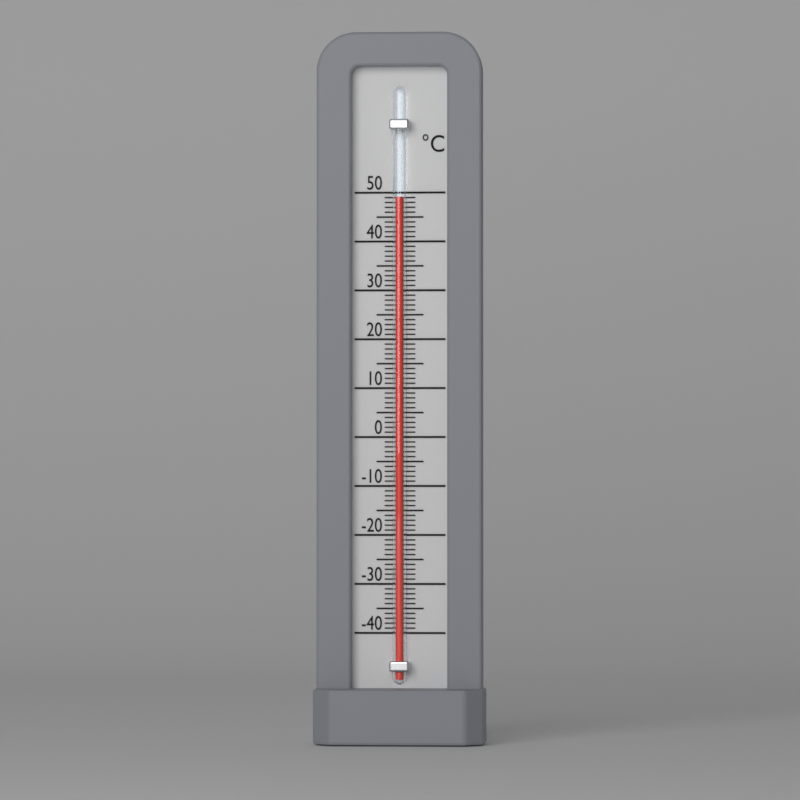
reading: 49 °C
